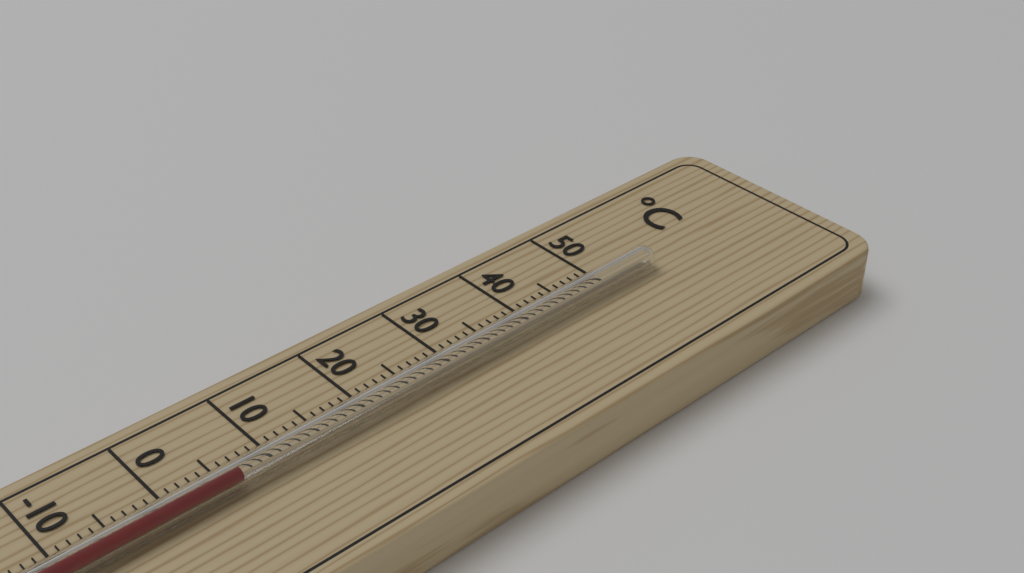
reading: 6 °C
